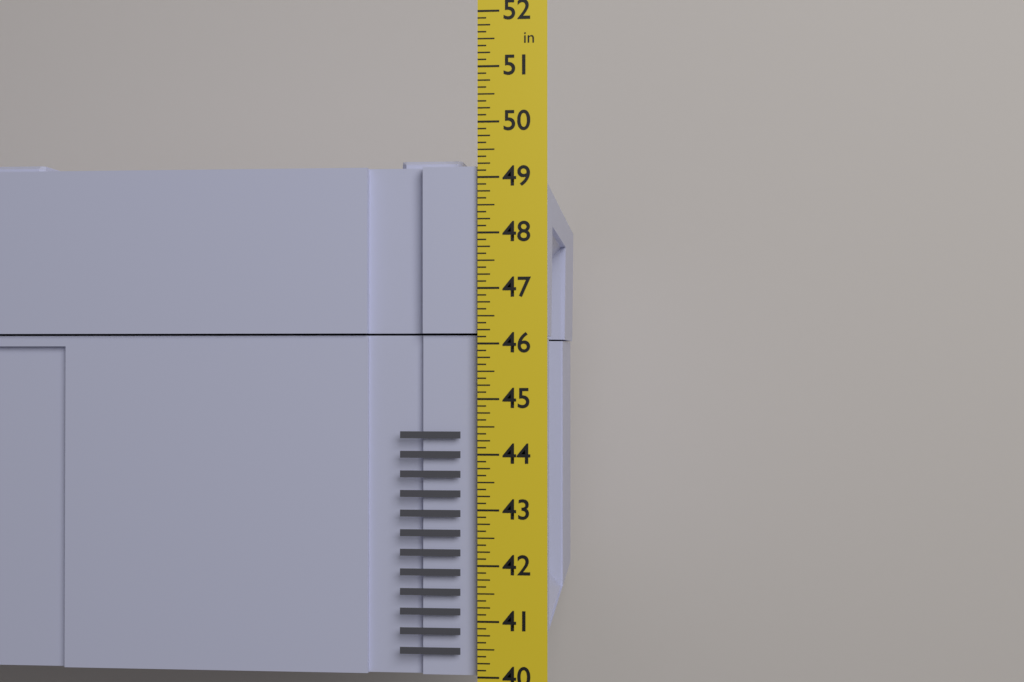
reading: 49.375 in
